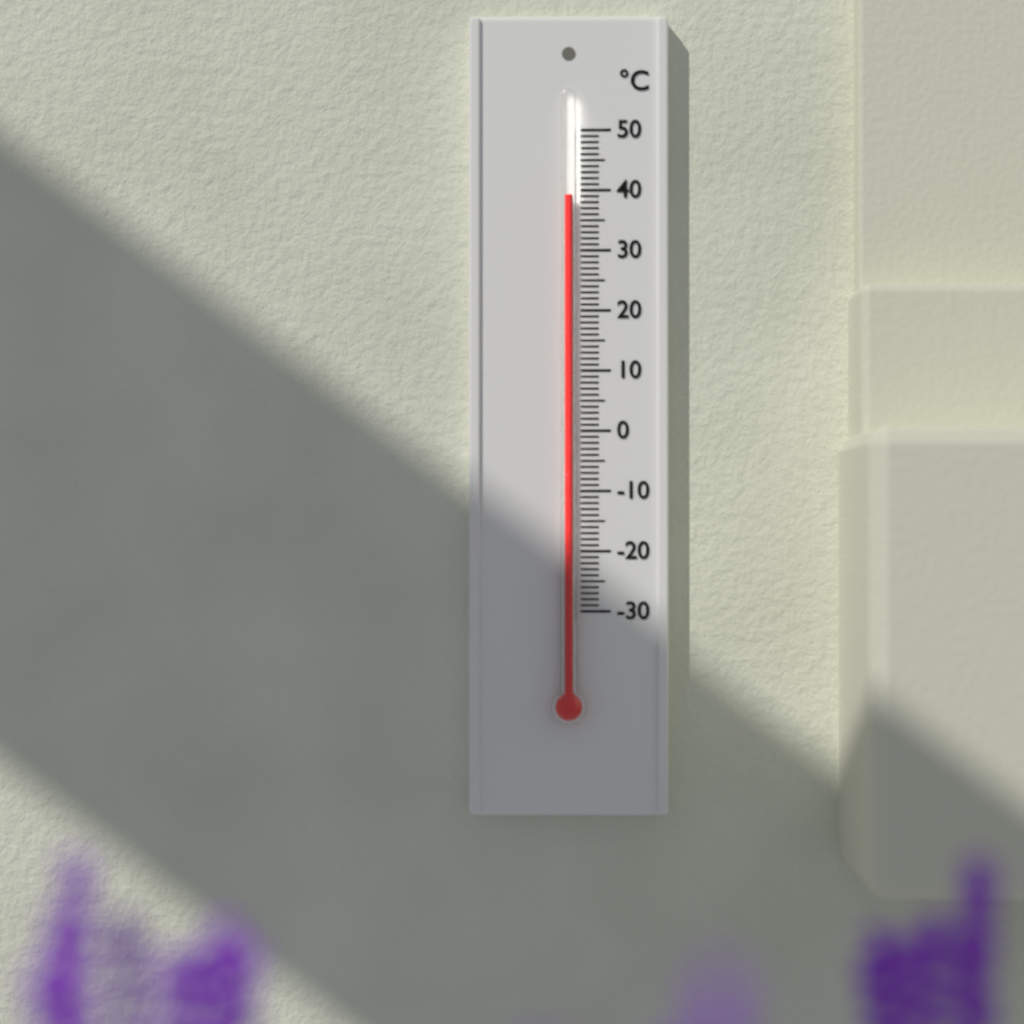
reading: 39 °C
